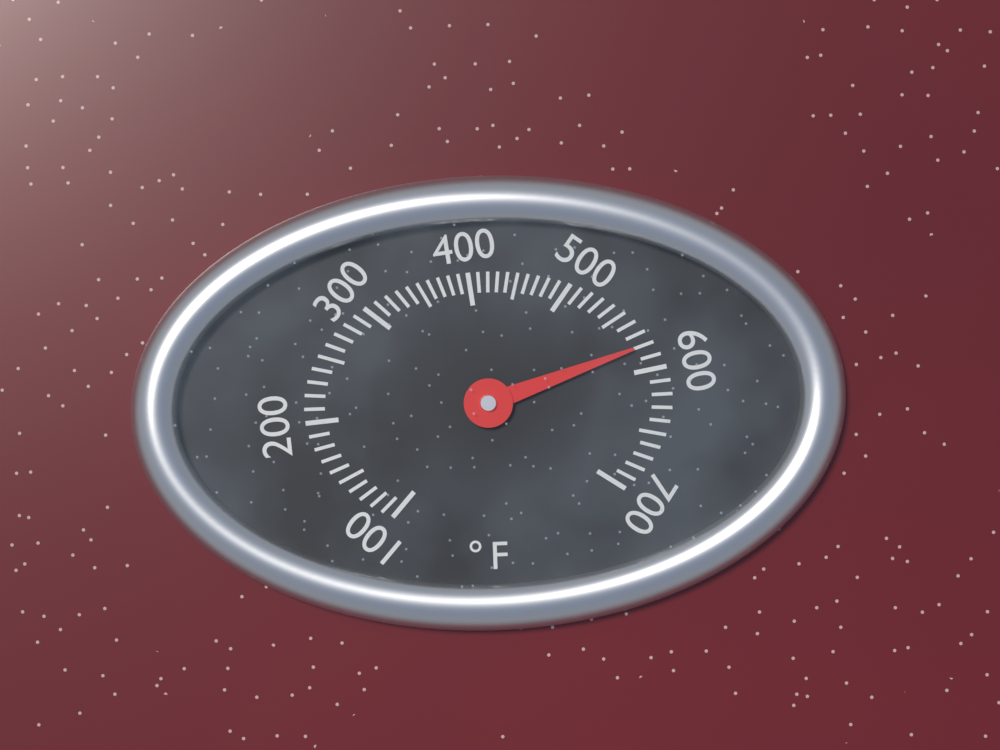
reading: 580 °F
